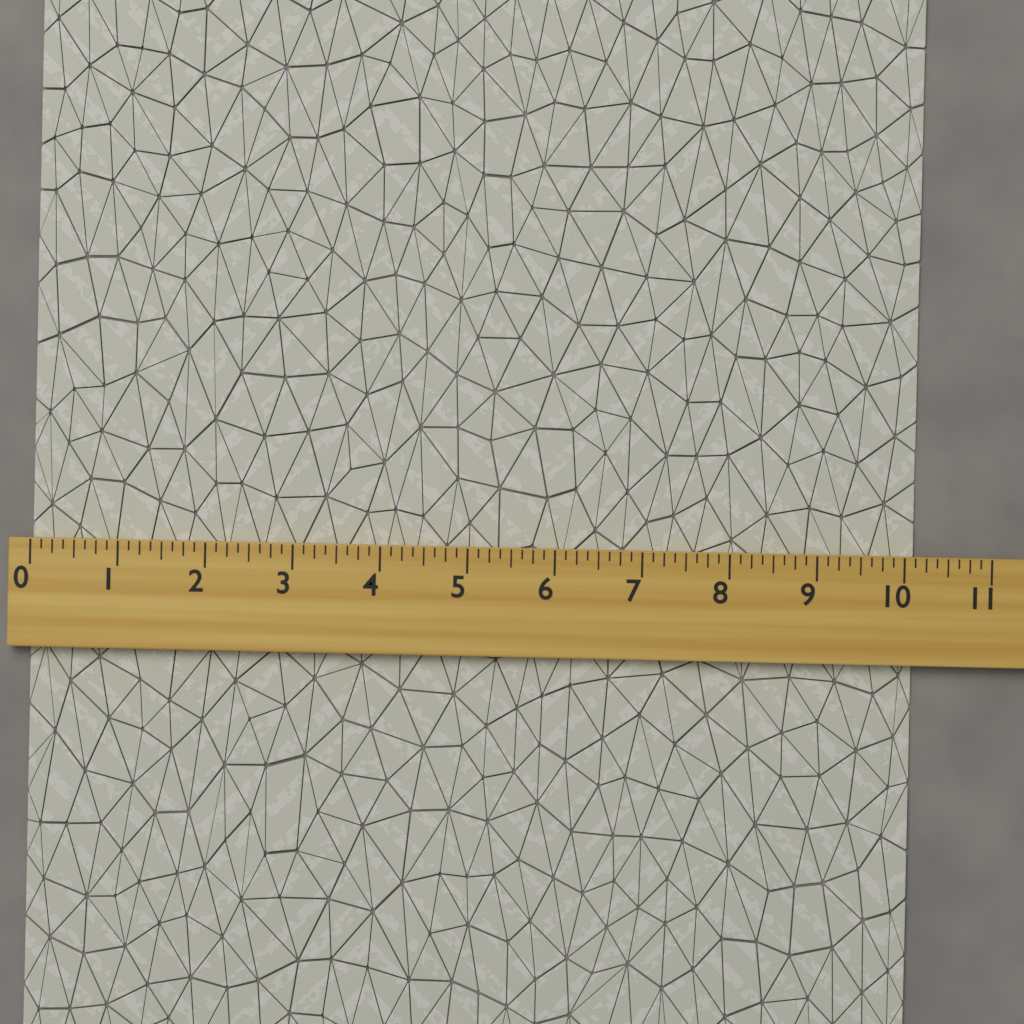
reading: 10.125 (no unit)
